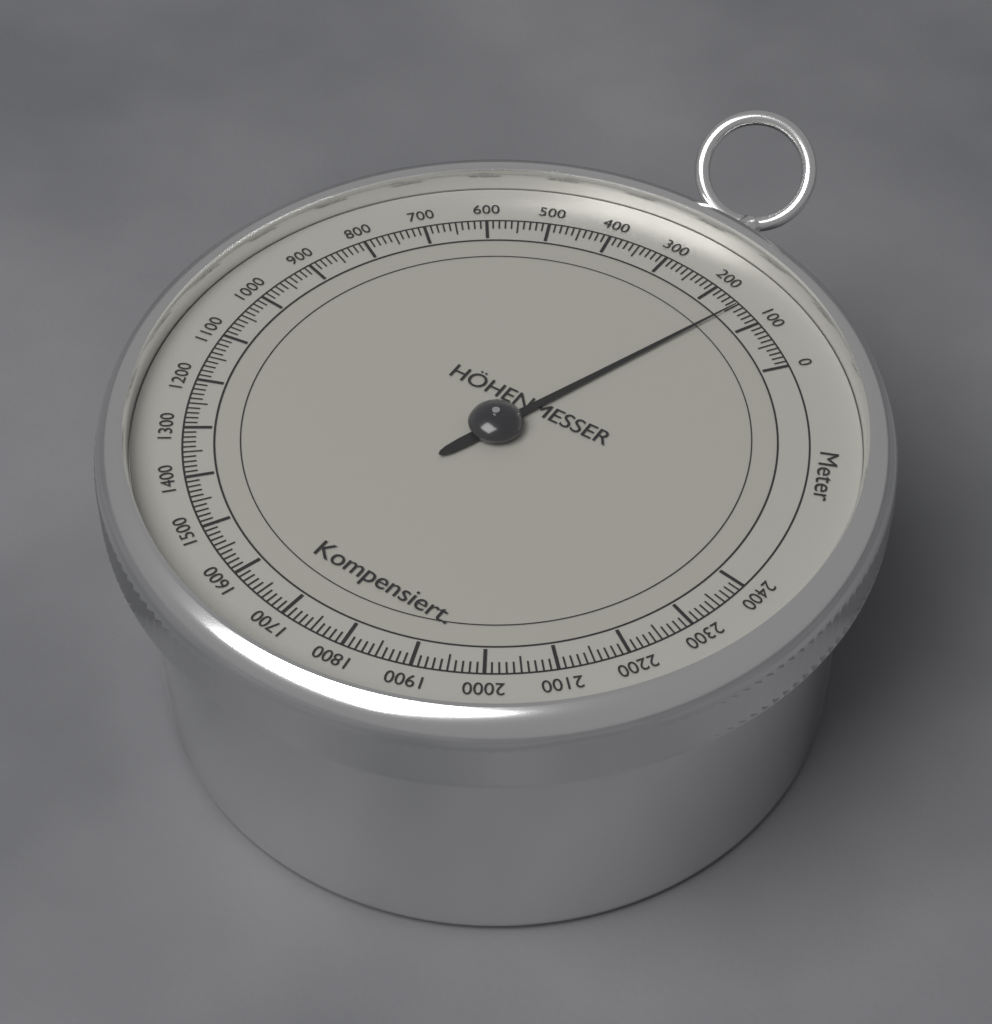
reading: 150 m
